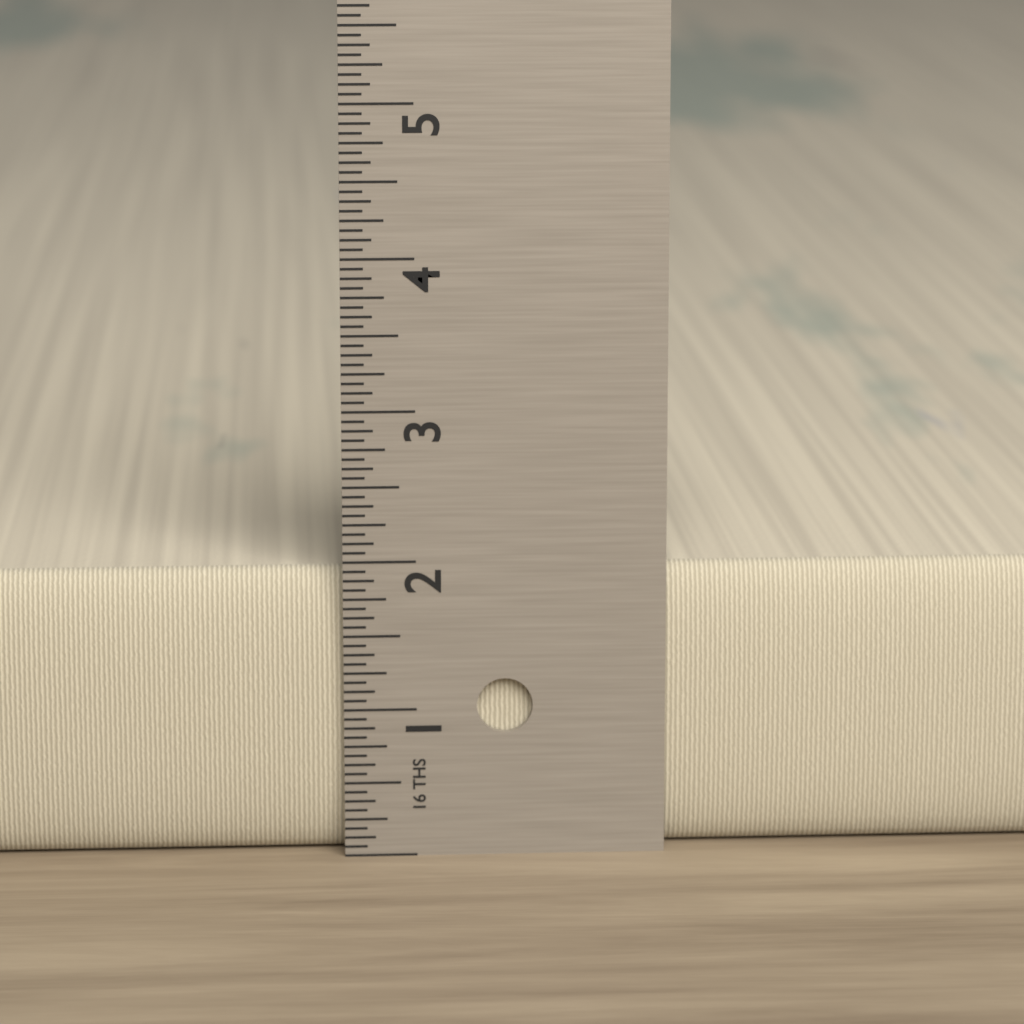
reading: 1.9375 in
